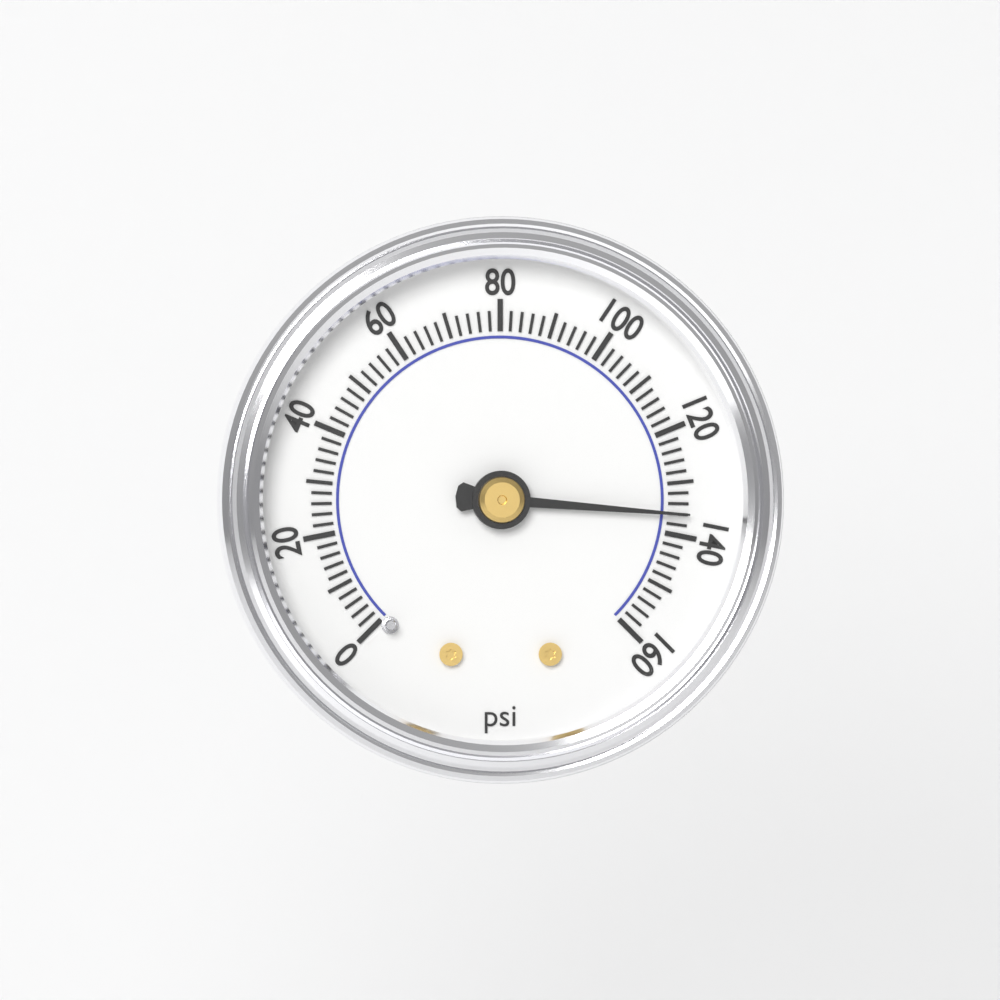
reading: 136 psi
